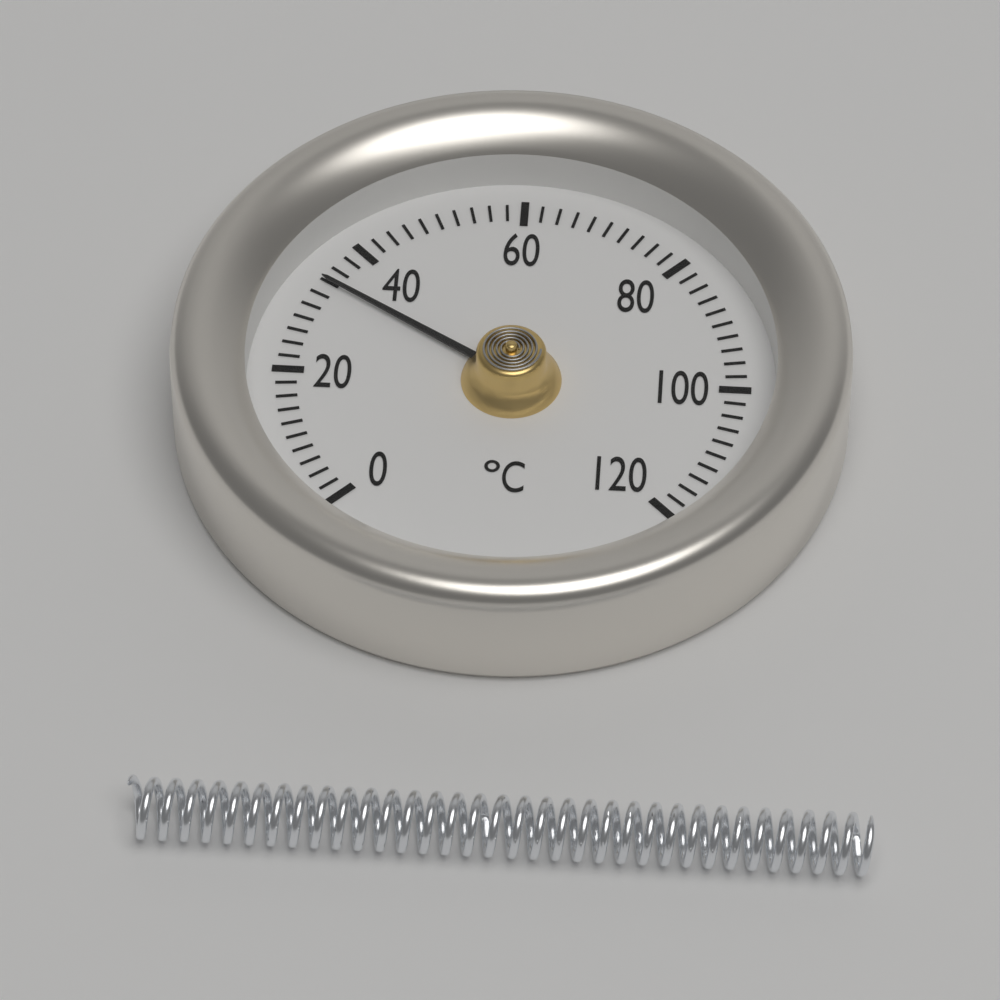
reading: 34 °C
